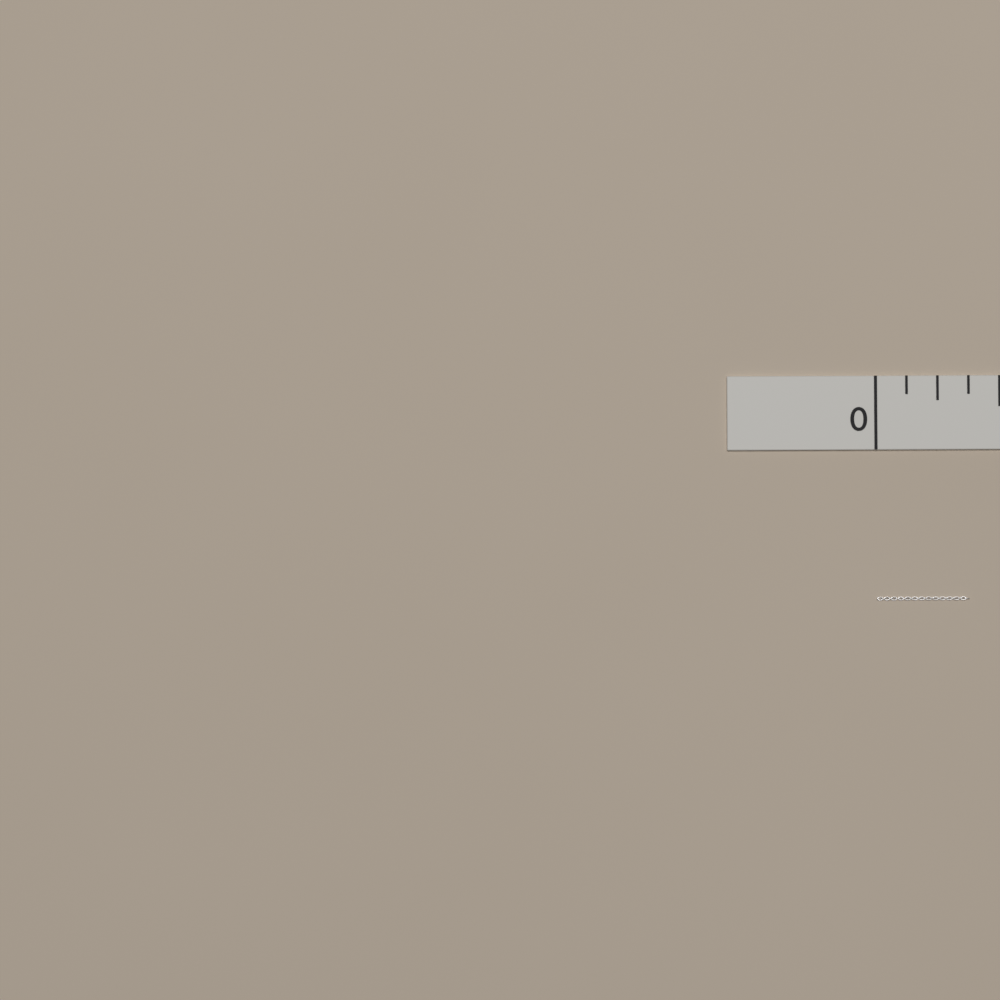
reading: 0.375 in
